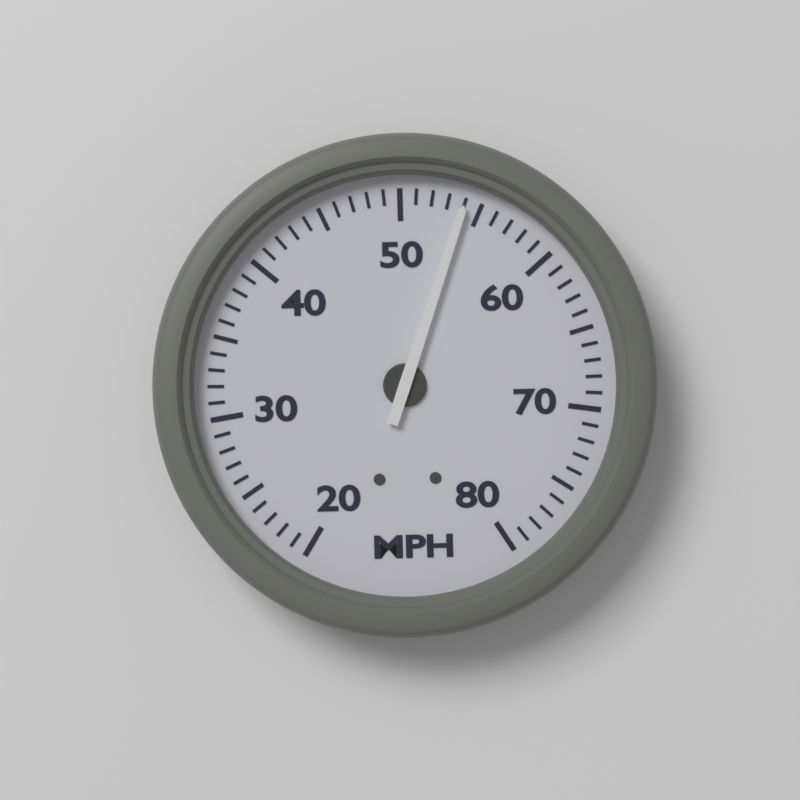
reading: 54 MPH
